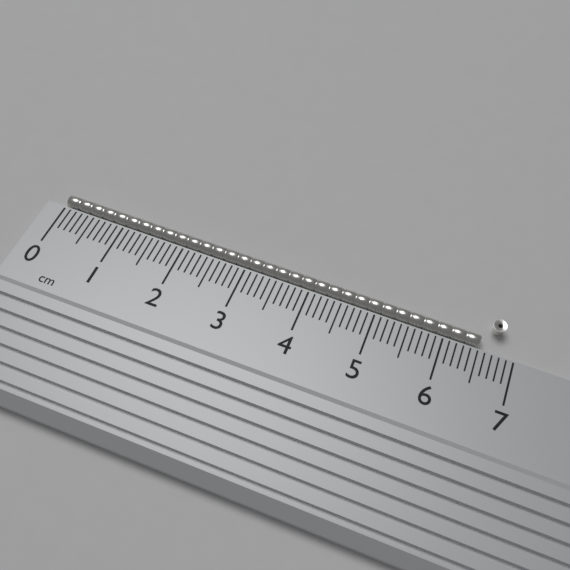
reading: 6.5 cm
